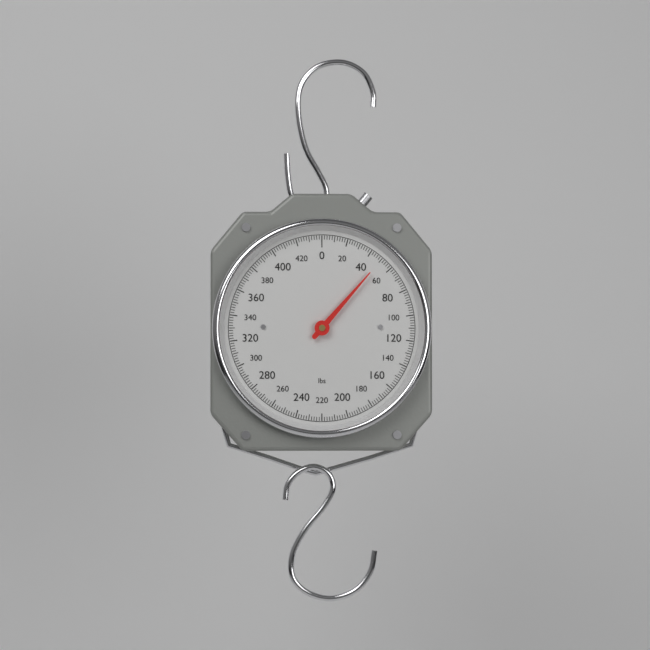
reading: 50 lbs
